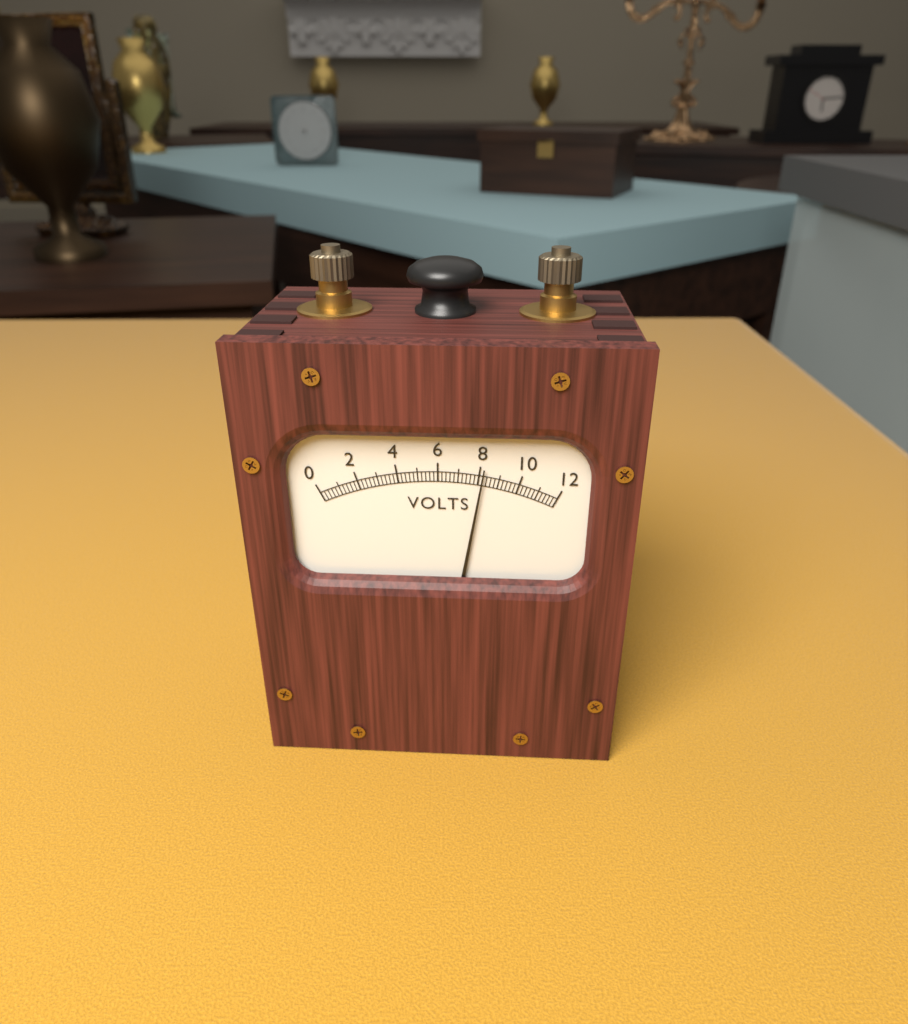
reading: 8.2 V
